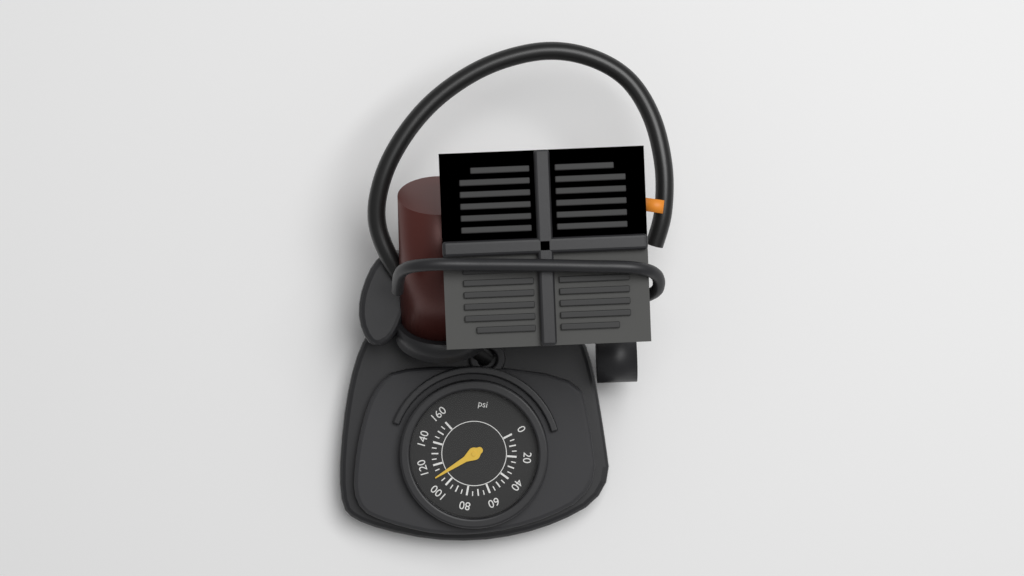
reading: 110 psi
